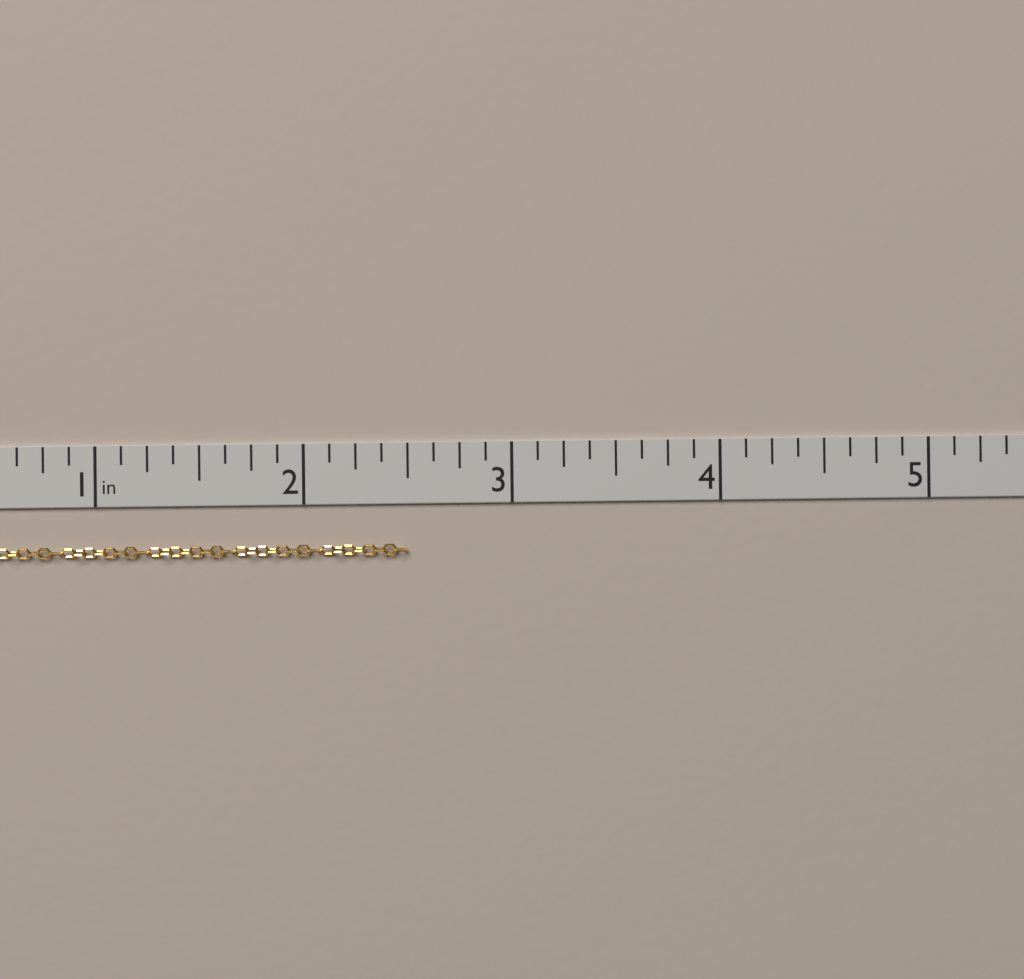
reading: 2.500 in
